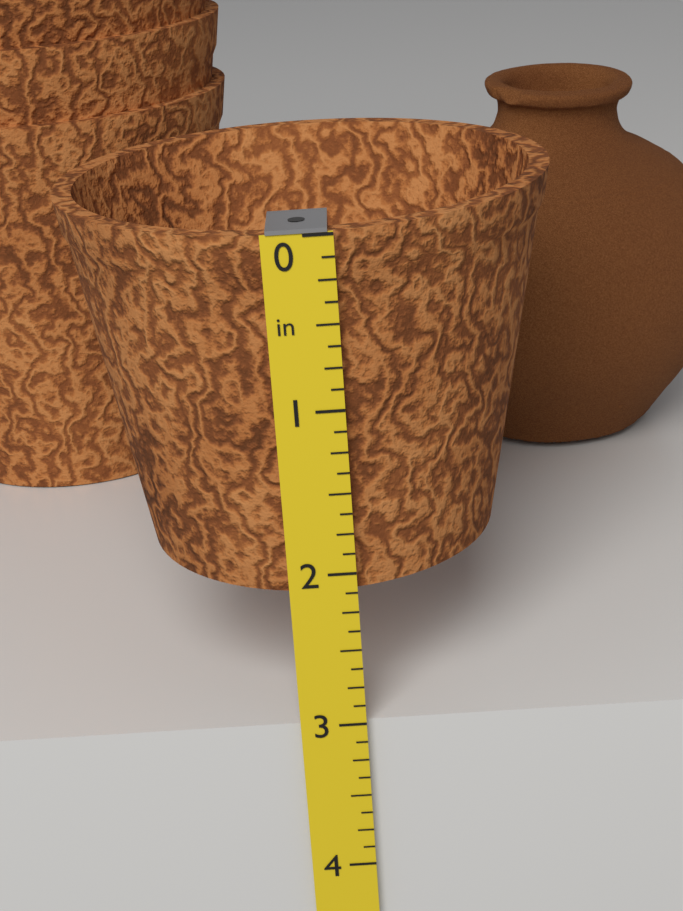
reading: 2.125 in
